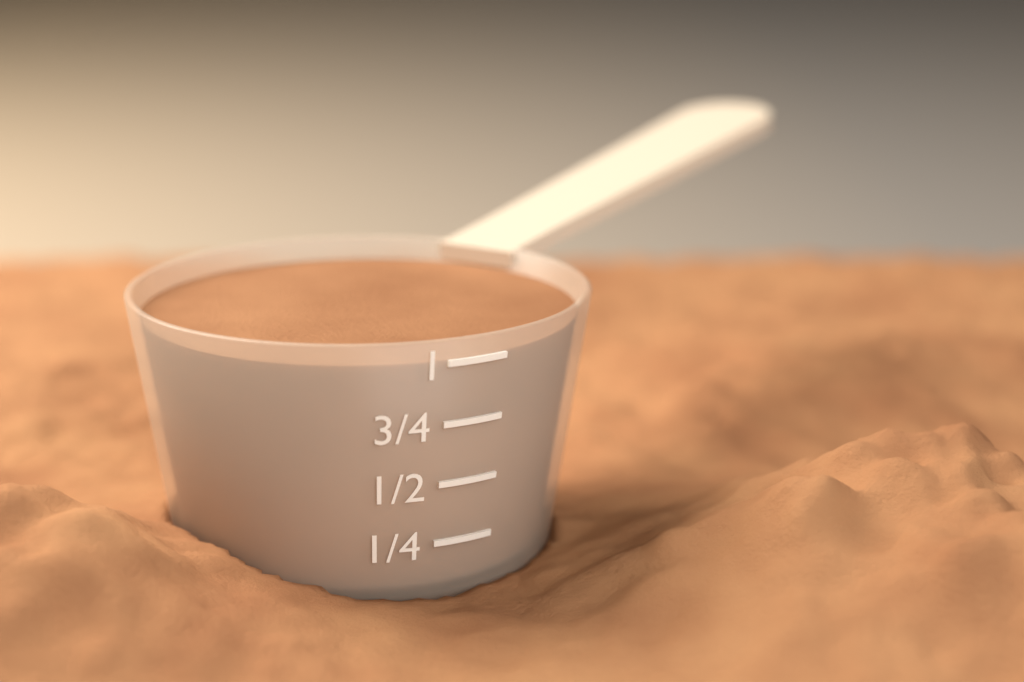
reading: 1.00 (no unit)
